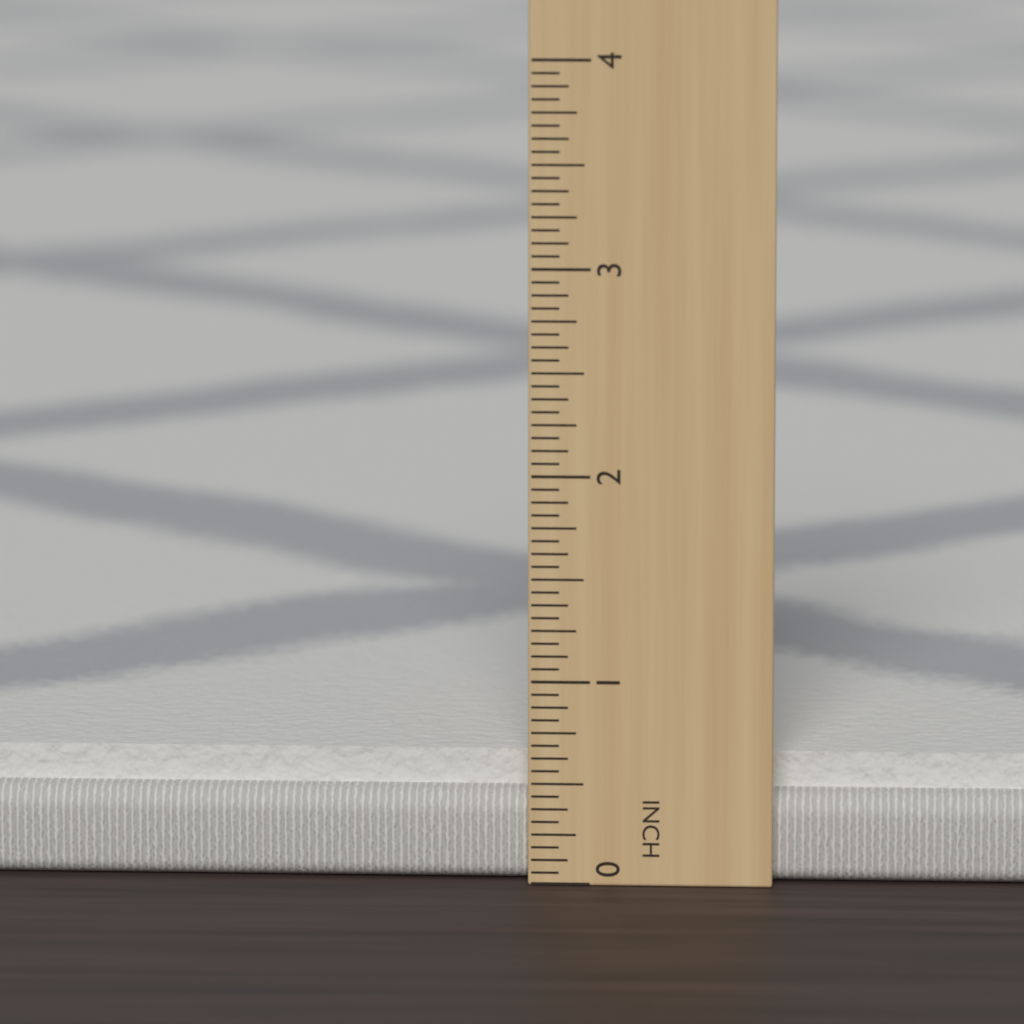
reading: 0.6250 in
